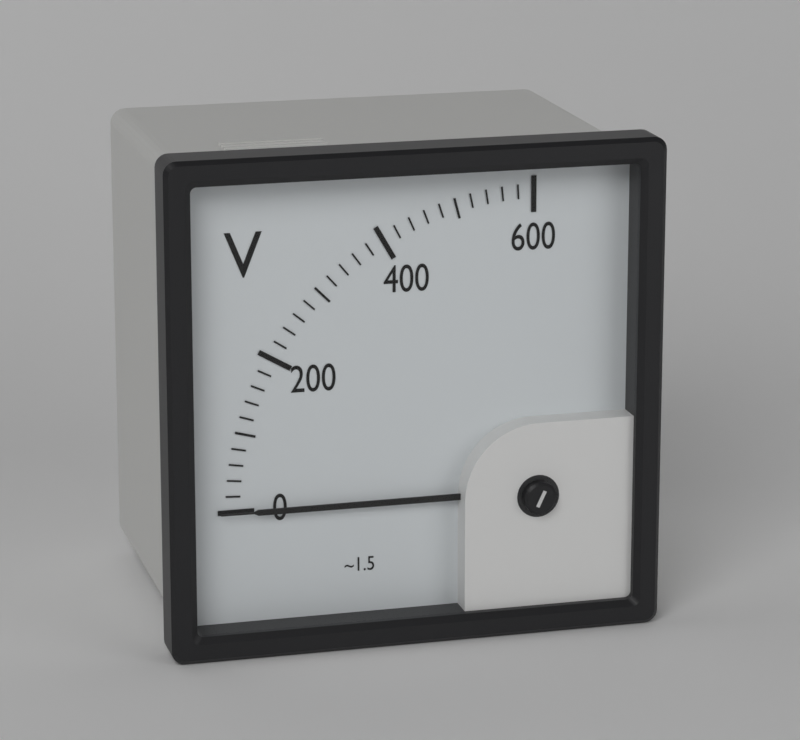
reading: 0 V
